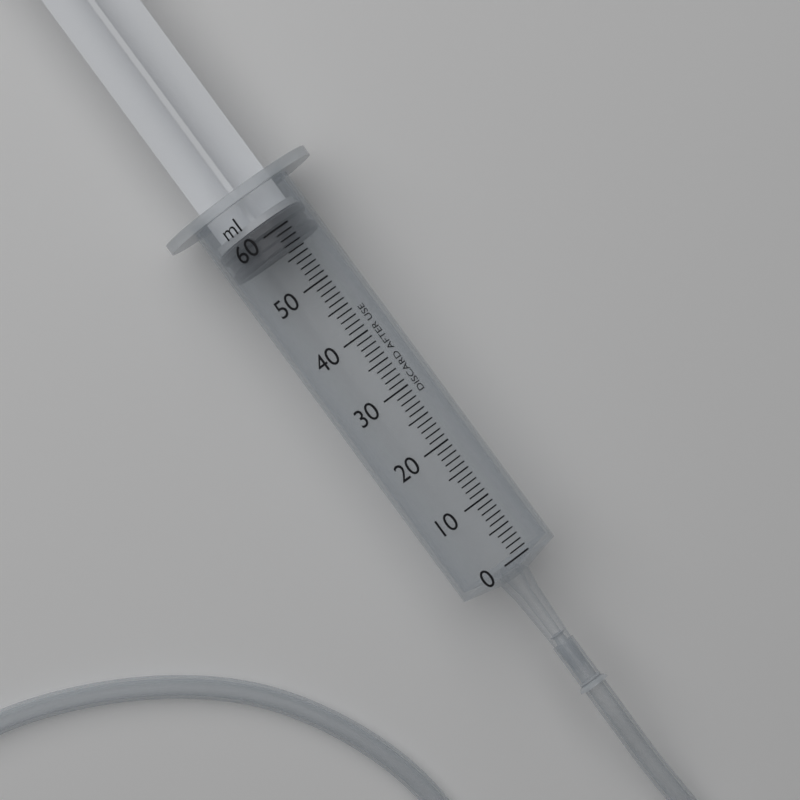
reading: 57 ml
